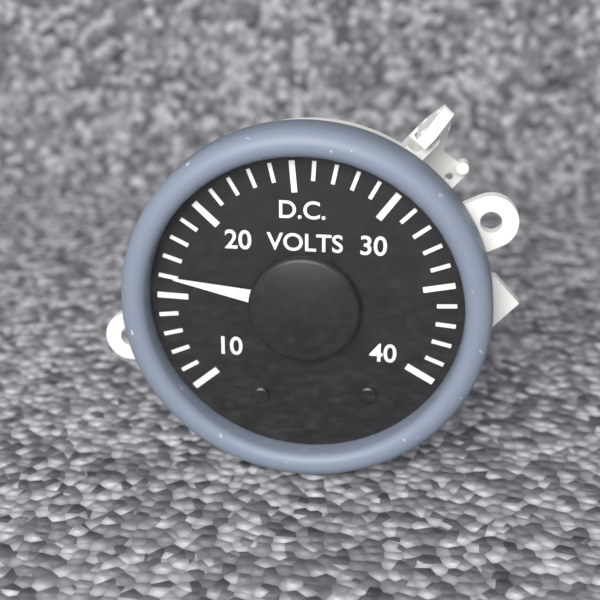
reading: 16 V
